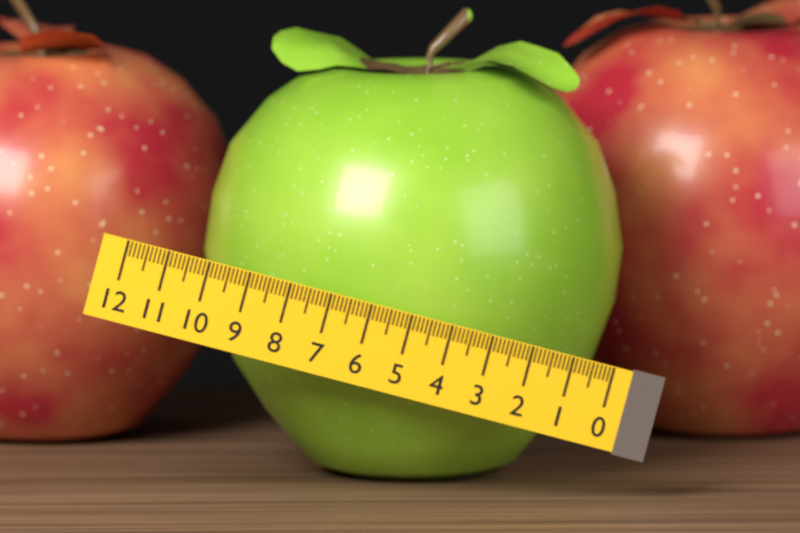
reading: 10.1 (no unit)
